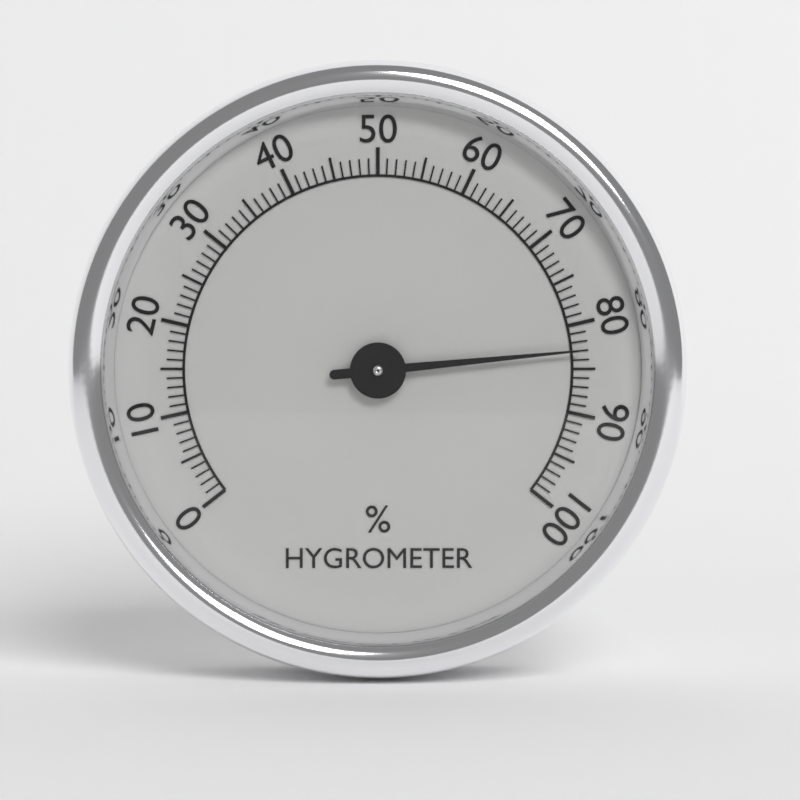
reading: 83 %
